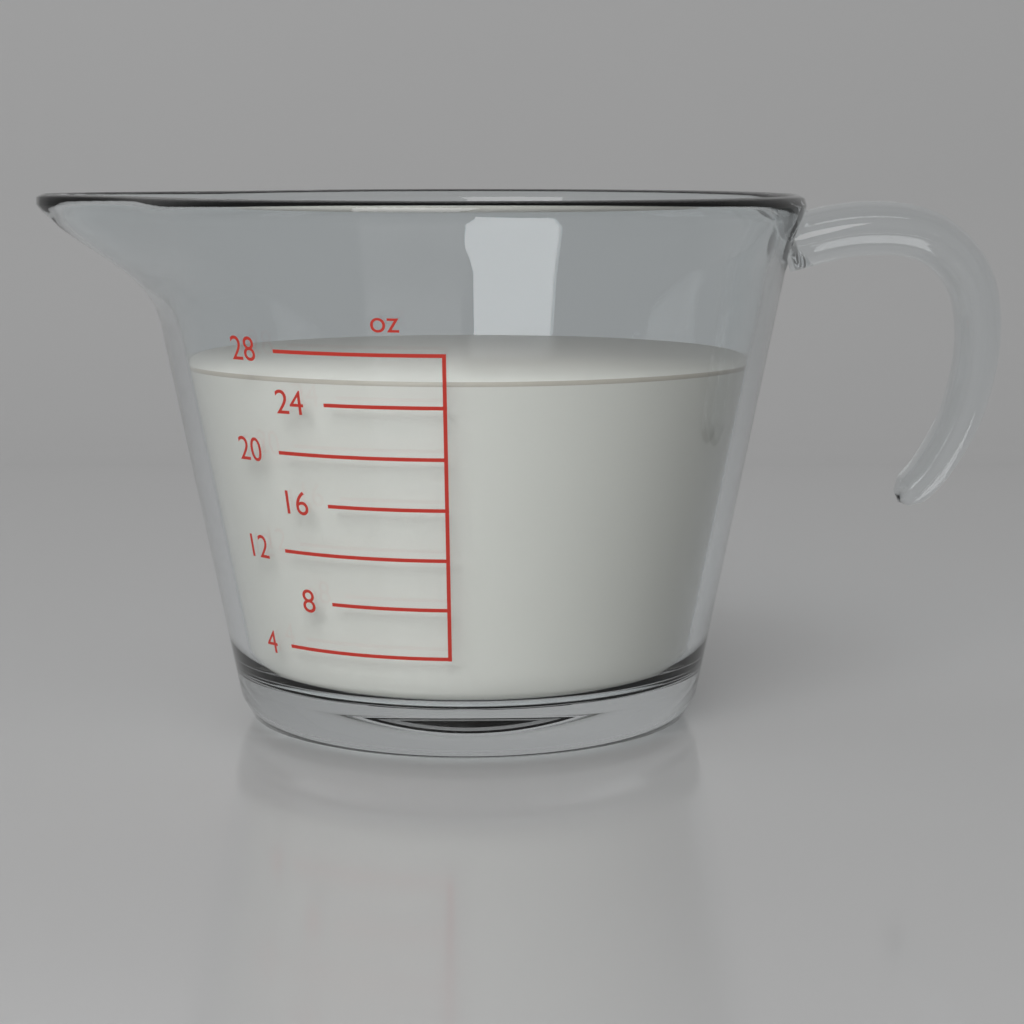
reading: 26 oz
